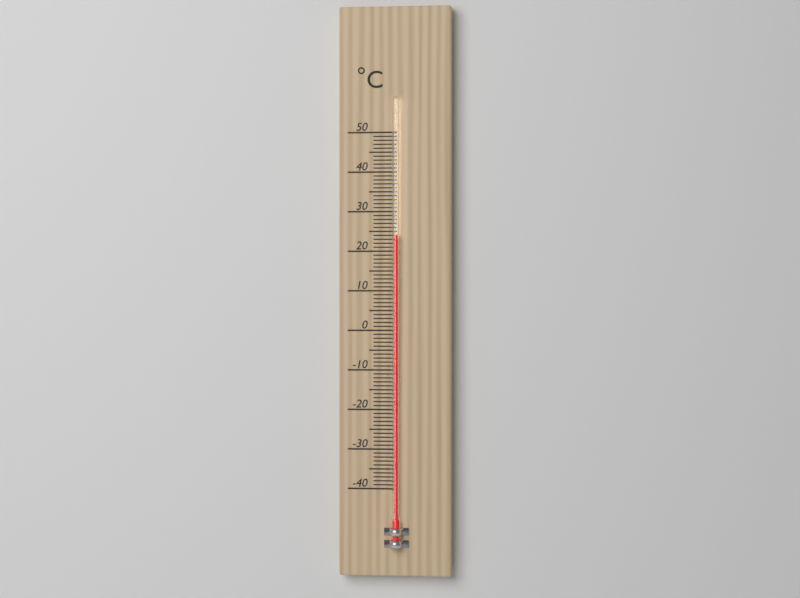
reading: 24 °C
